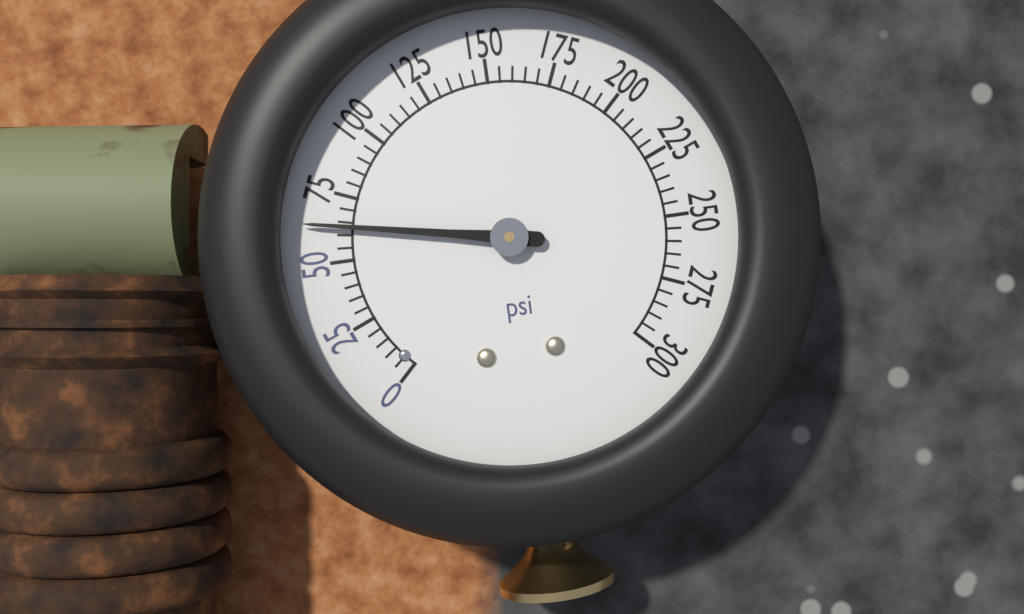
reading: 63 psi
